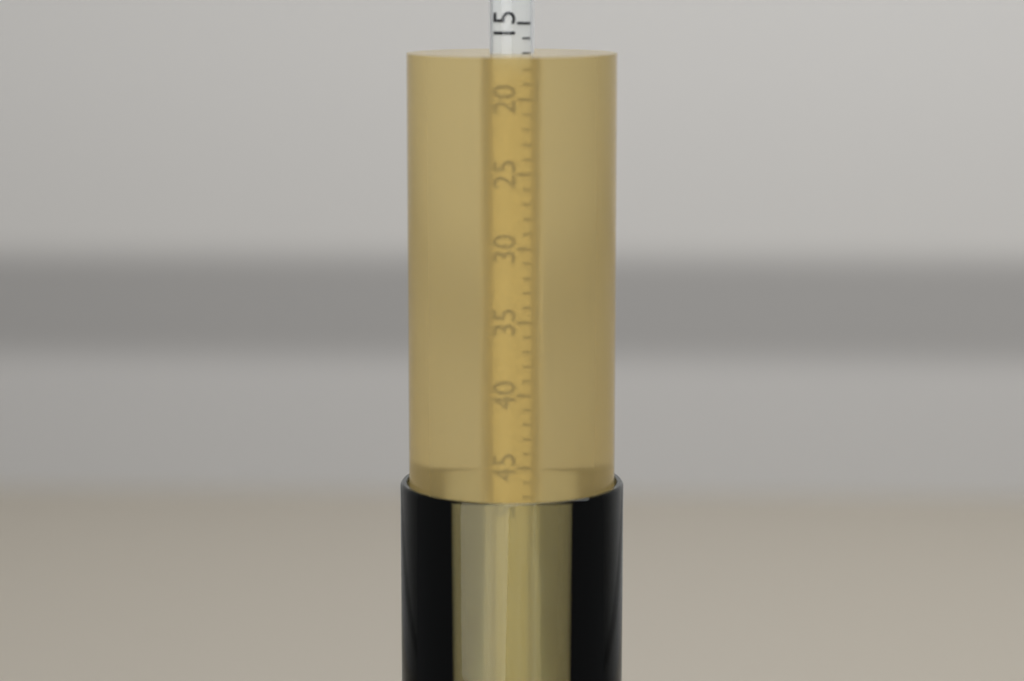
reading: 17 (no unit)
